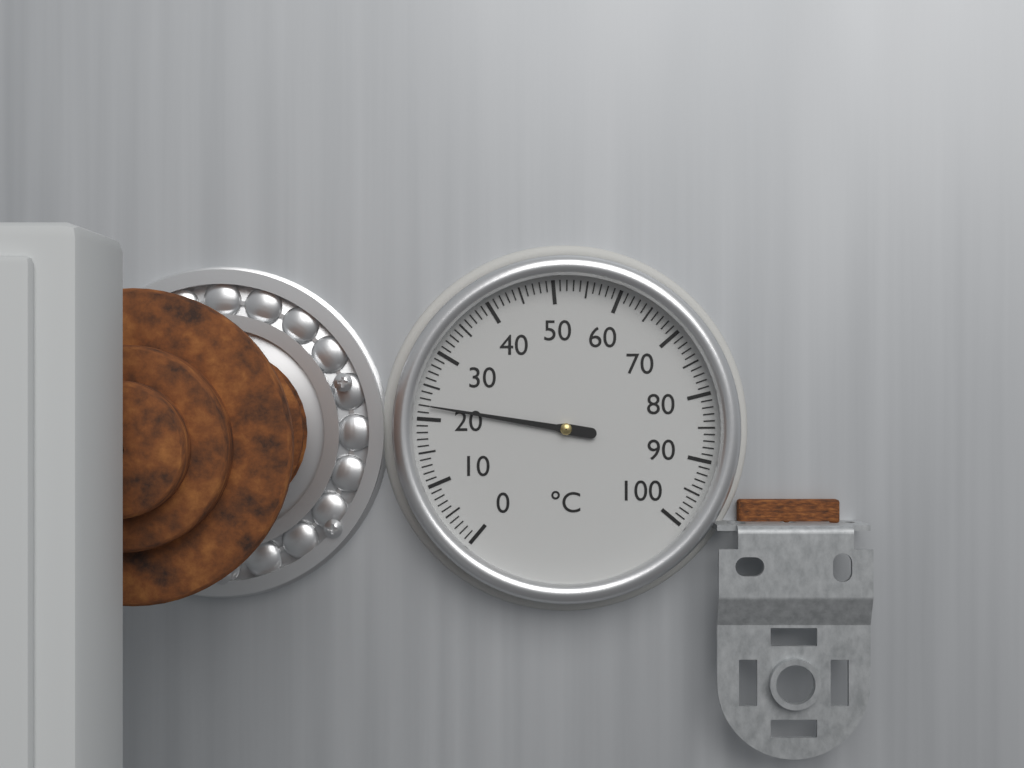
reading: 22 °C
